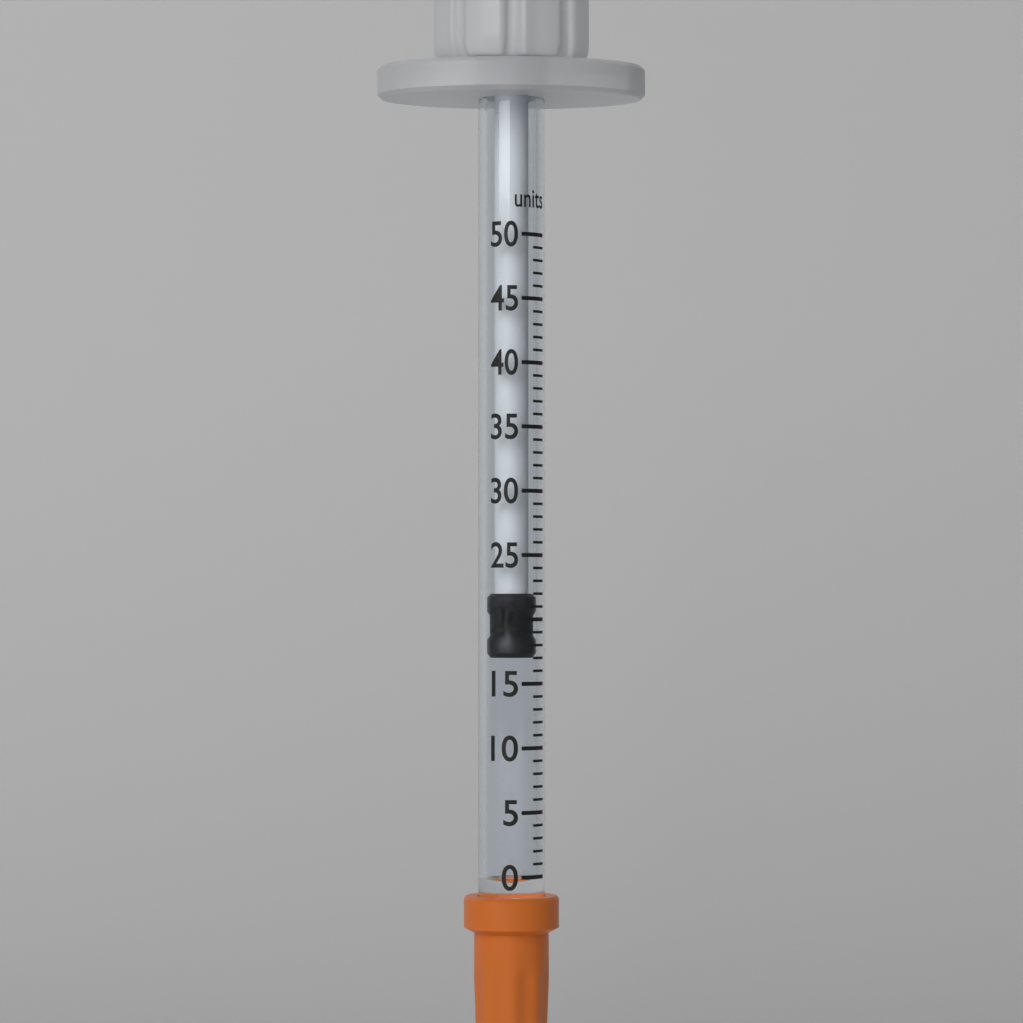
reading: 17 units
